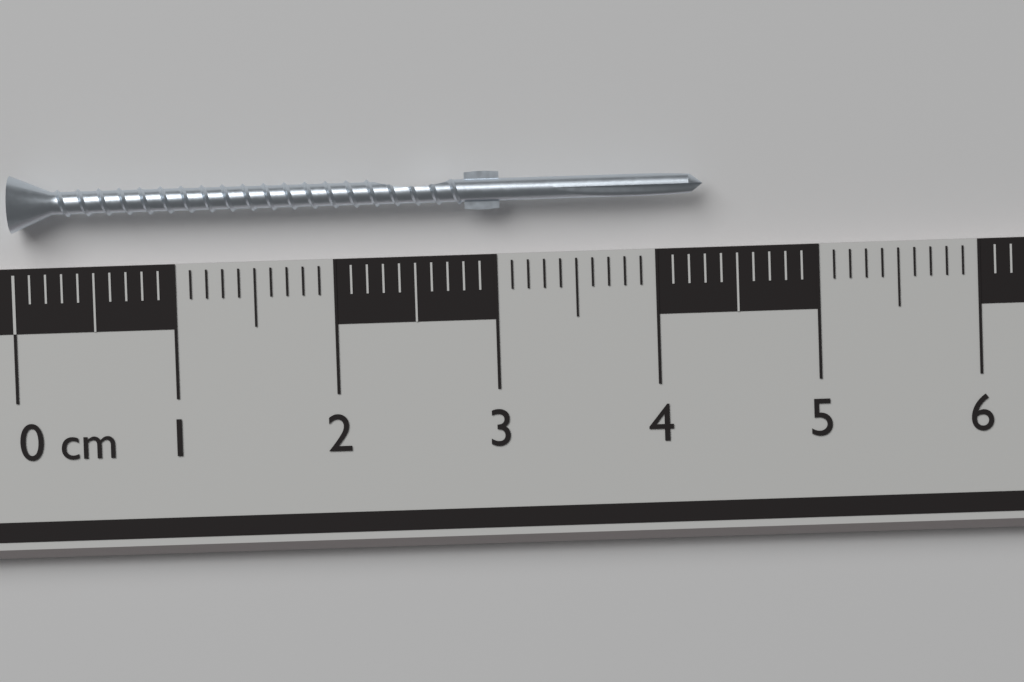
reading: 4.3 cm
